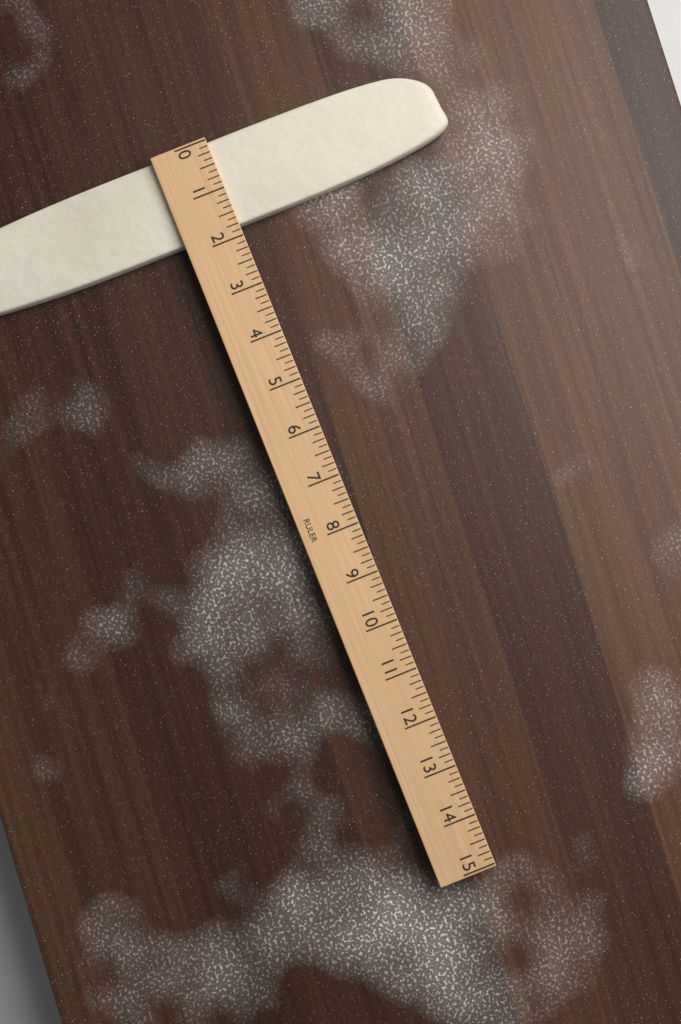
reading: 1.750 (no unit)
